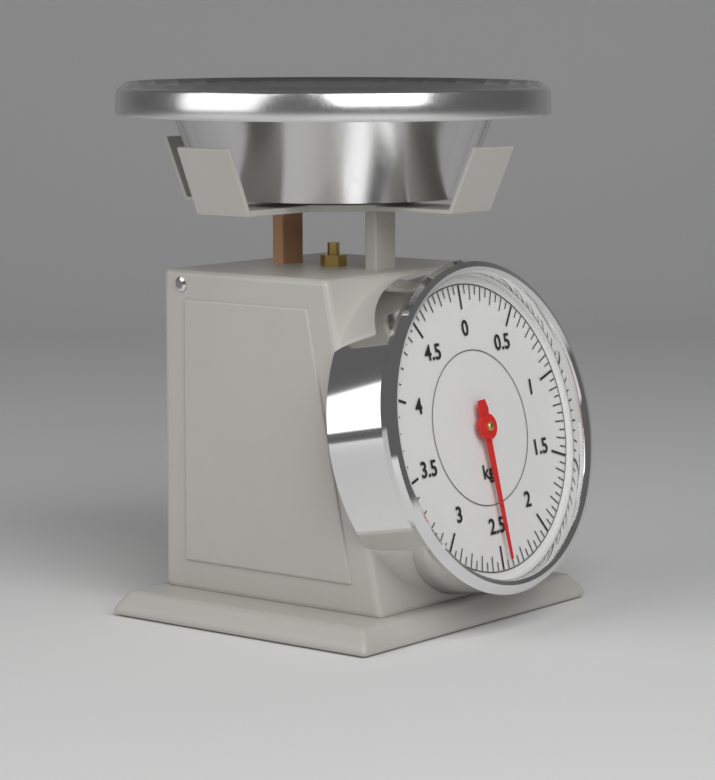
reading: 2.45 kg
